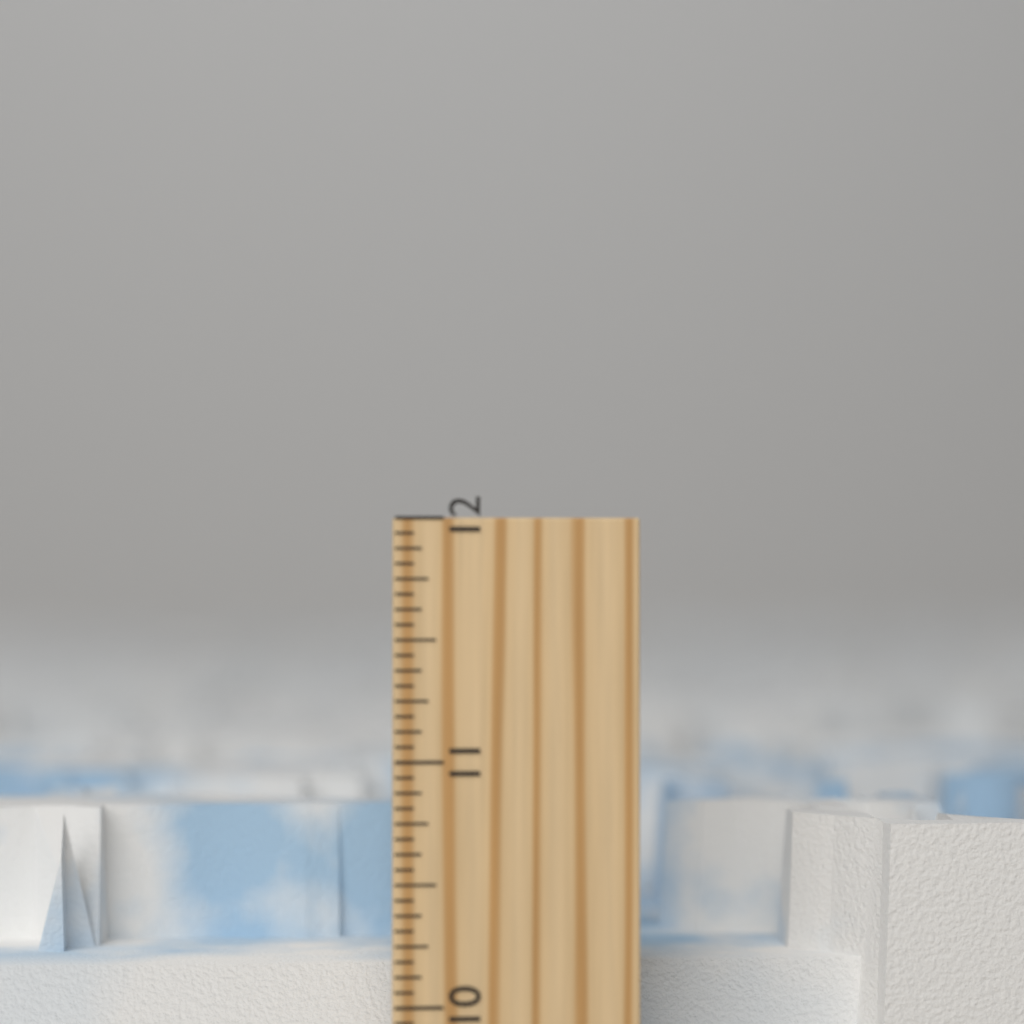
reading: 10.7500 inch
